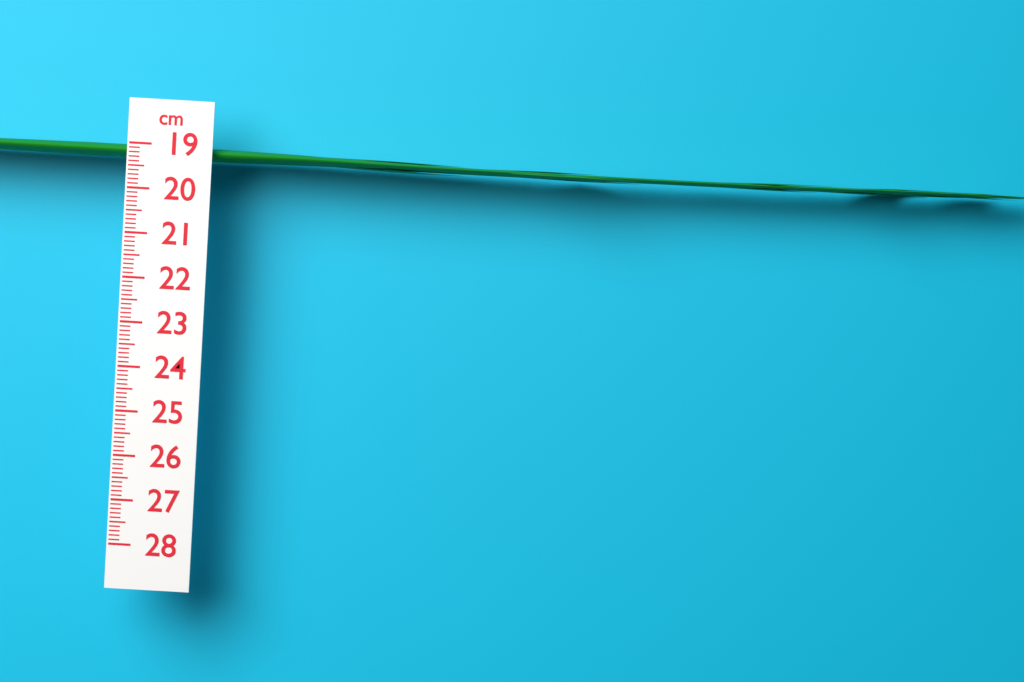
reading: 19.3 cm
